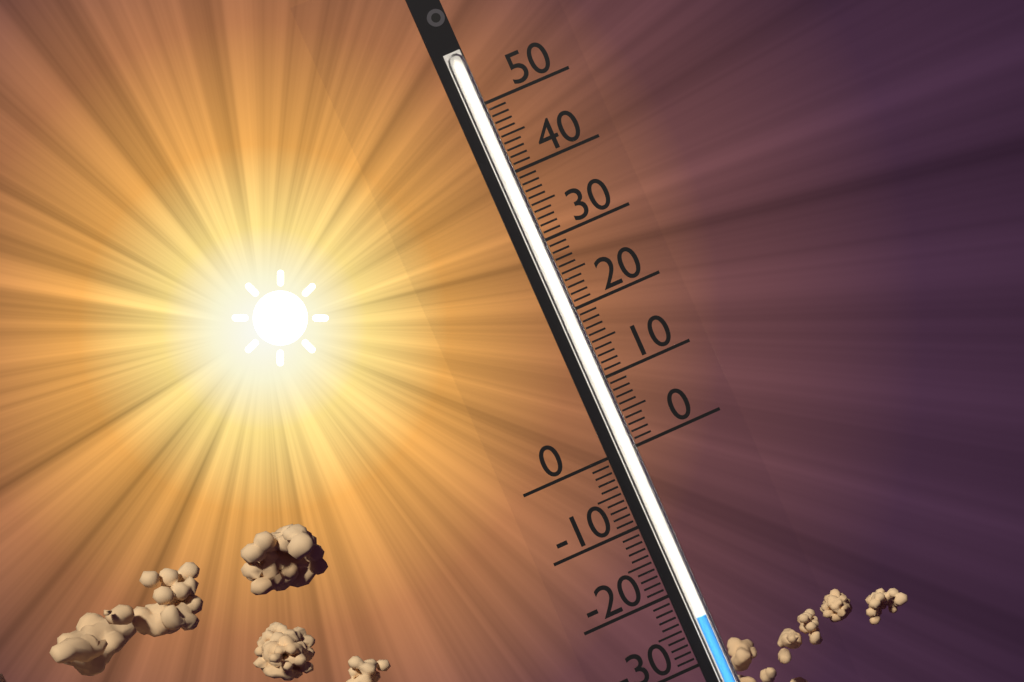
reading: -24 (no unit)
